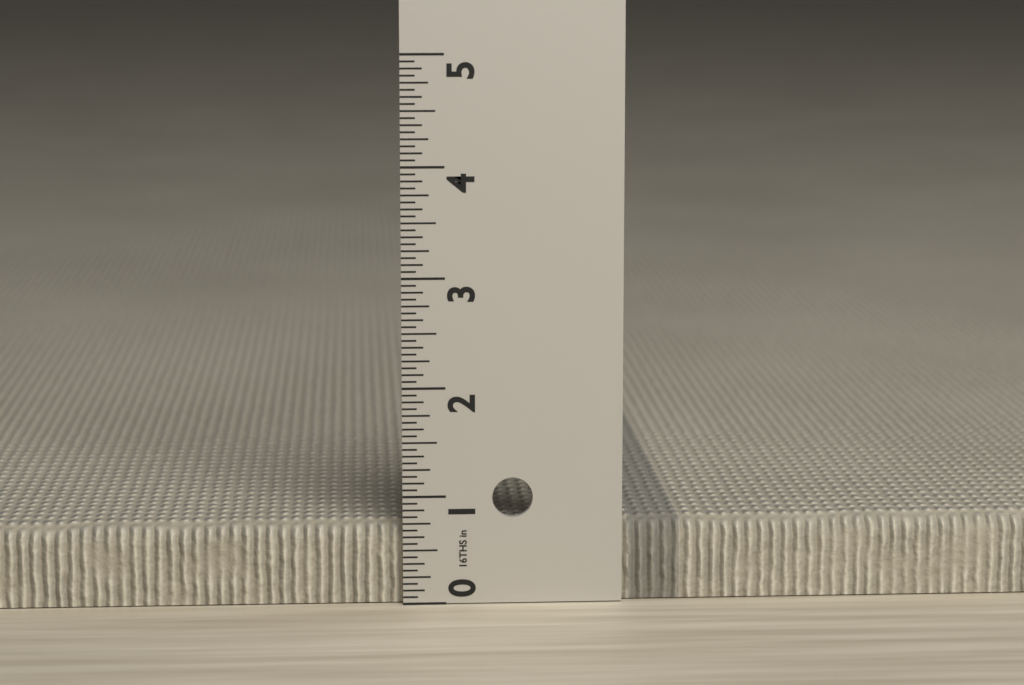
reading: 0.7500 in
